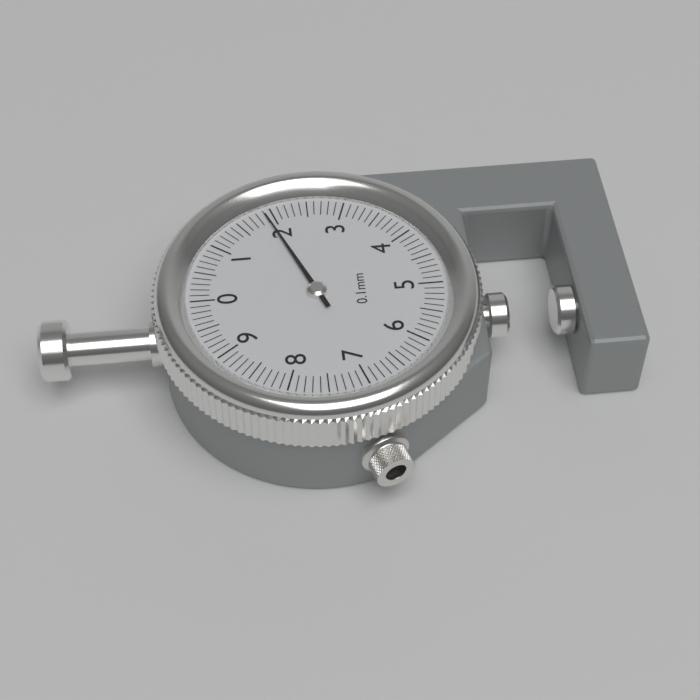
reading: 1.9 mm
